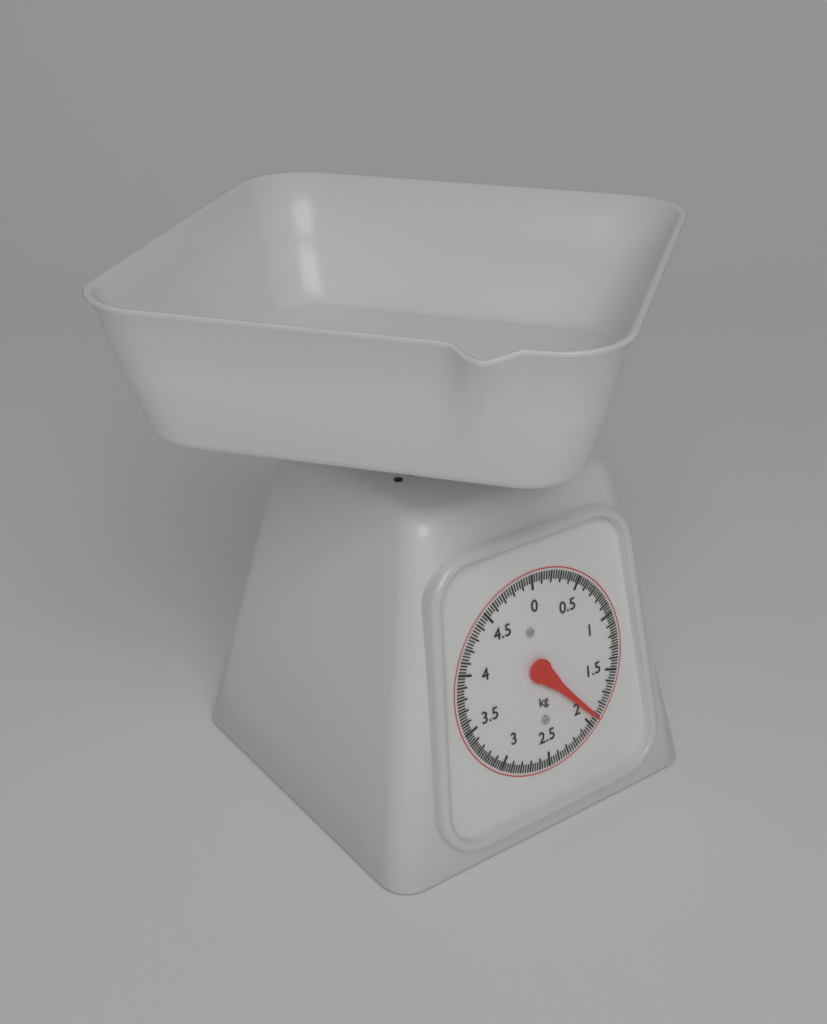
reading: 1.925 kg
